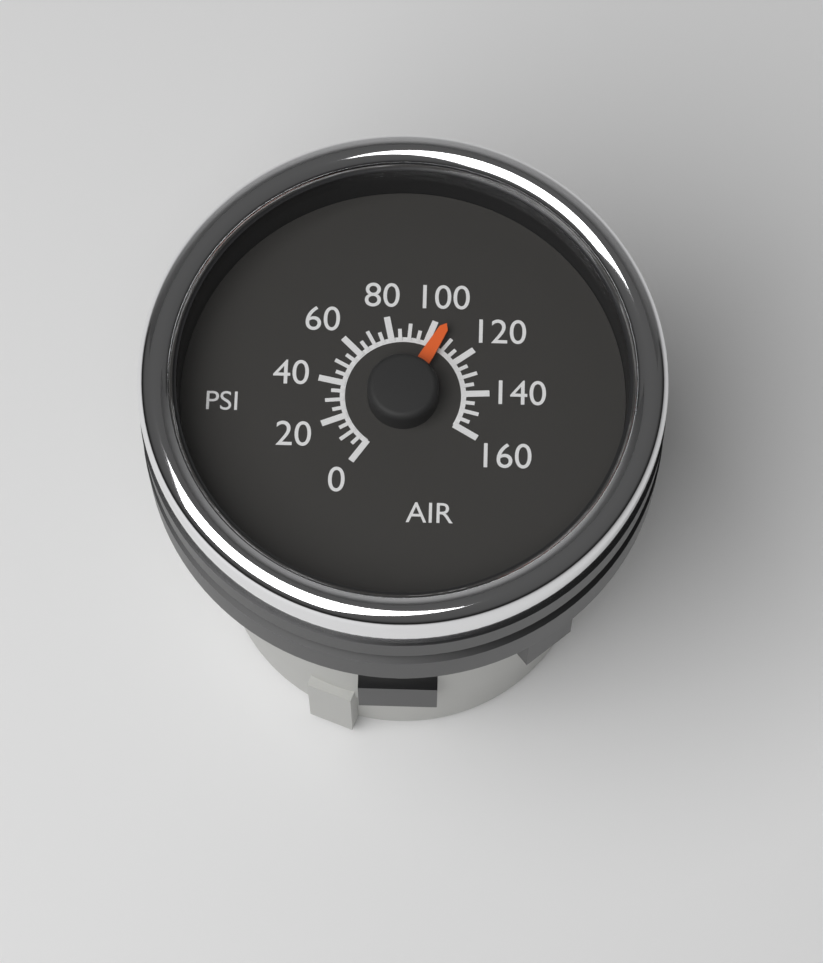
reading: 105 psi
